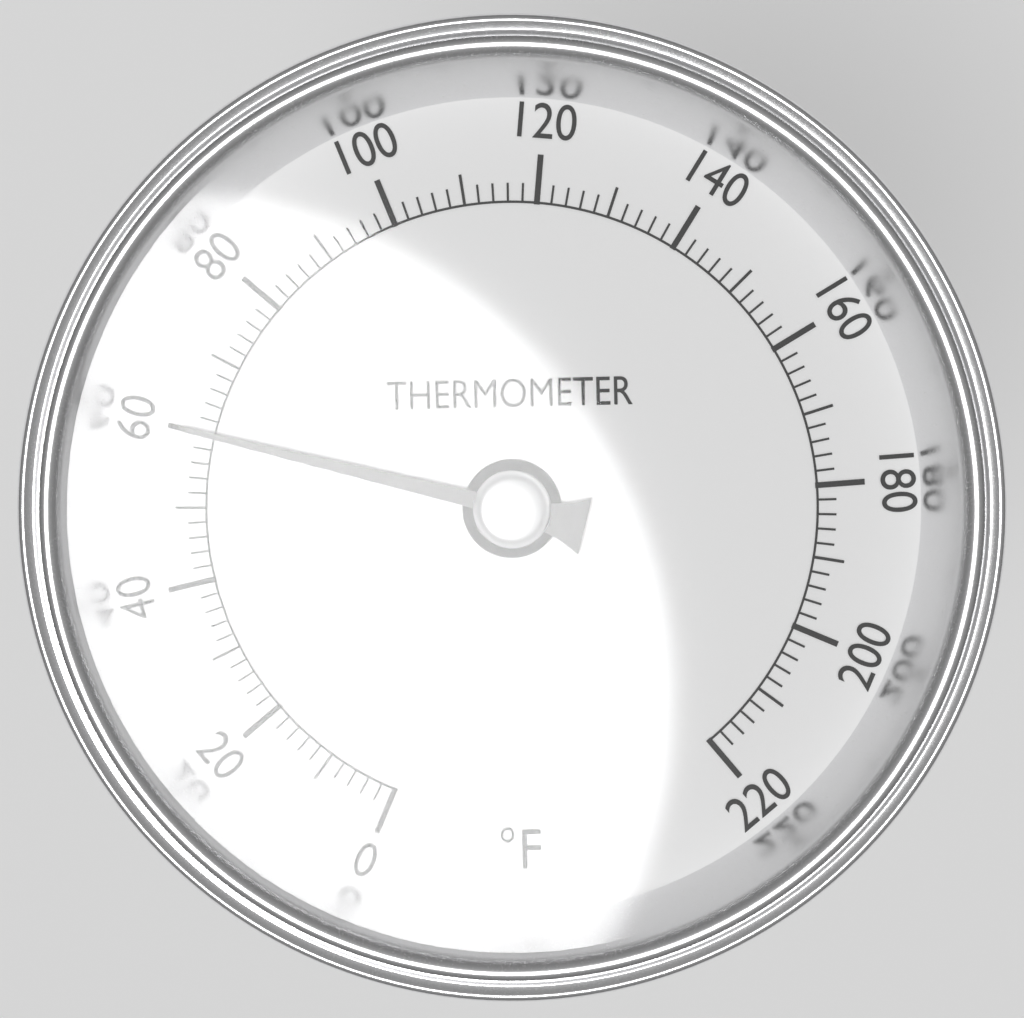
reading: 60 °F
